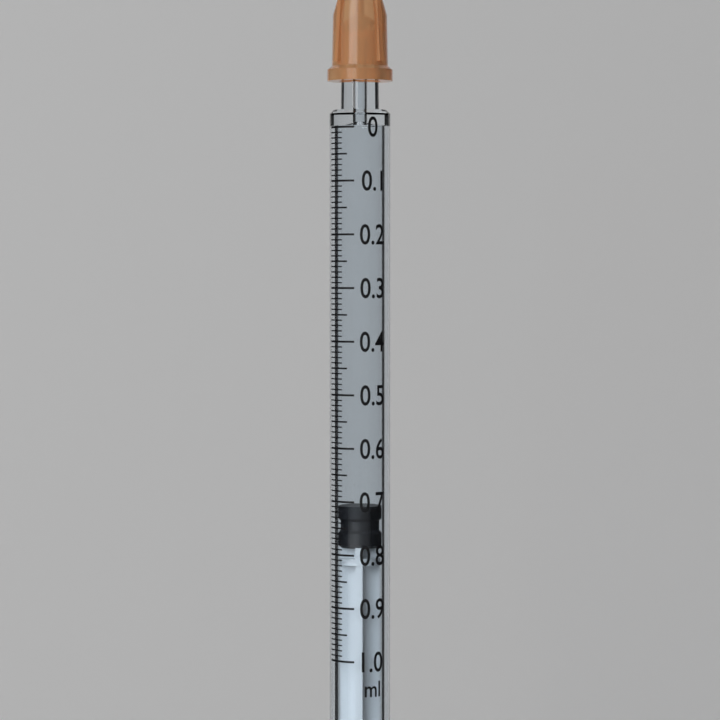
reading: 0.71 ml
